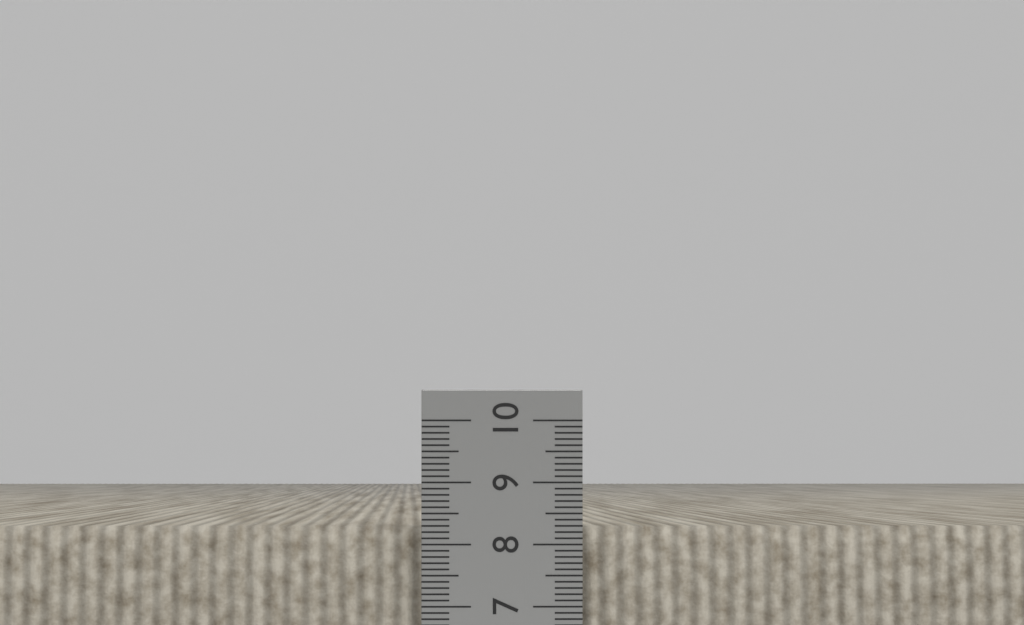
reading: 8.3 cm
